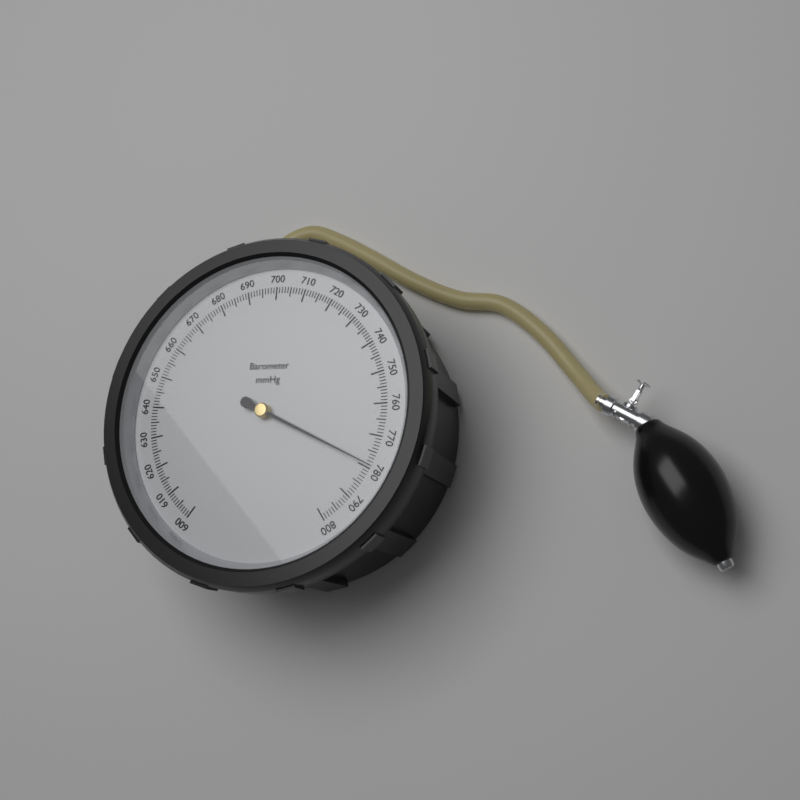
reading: 779 mmHg
